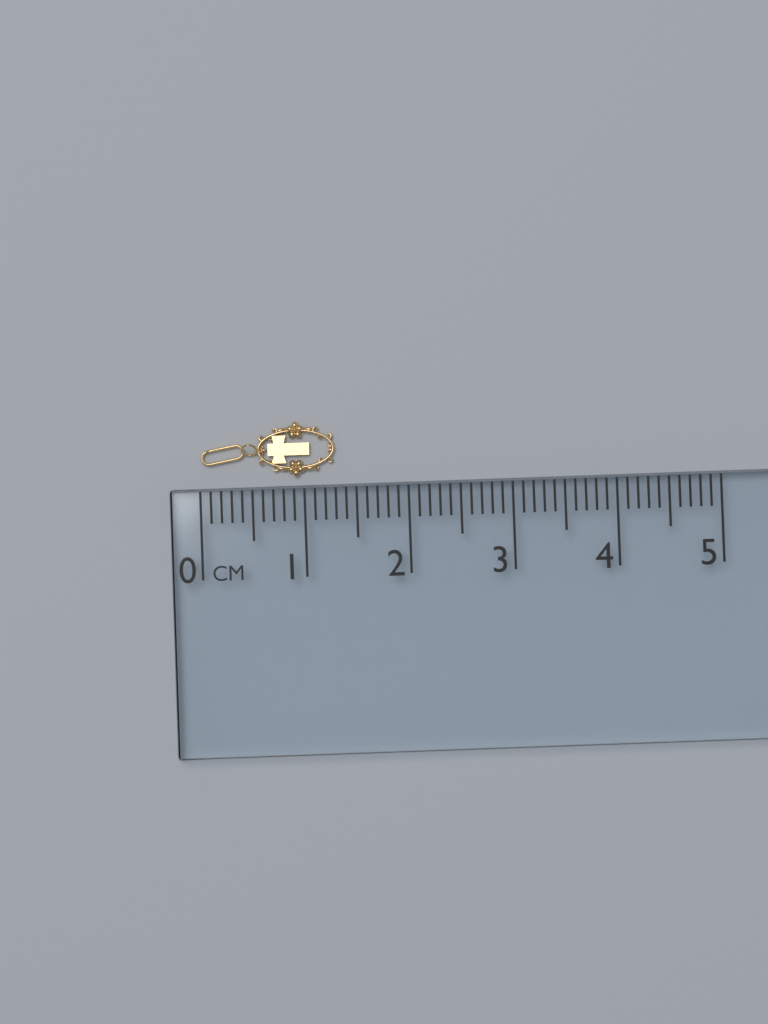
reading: 1.3 cm
